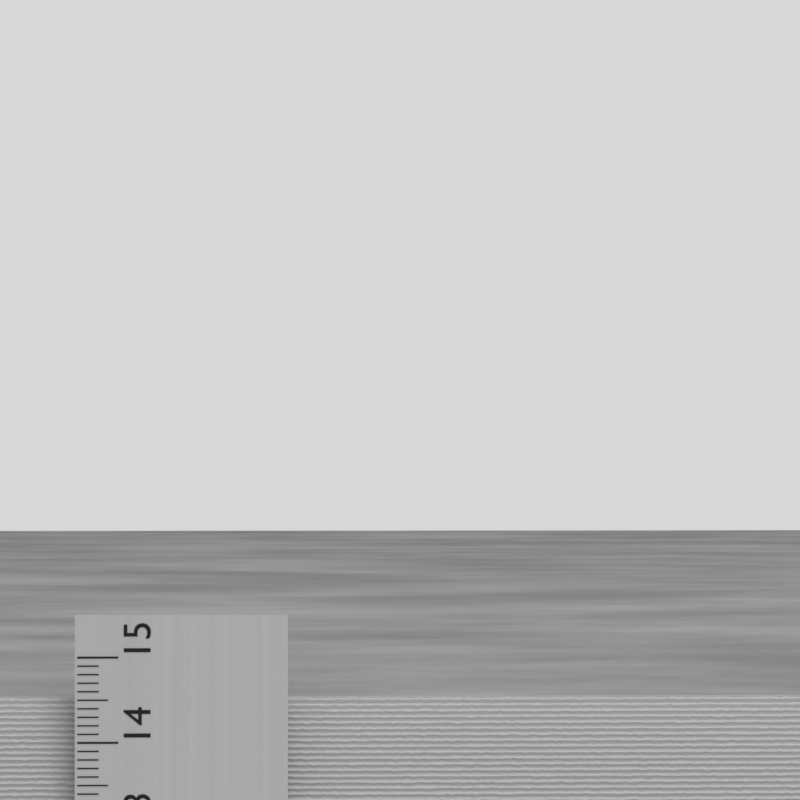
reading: 14.5 cm
